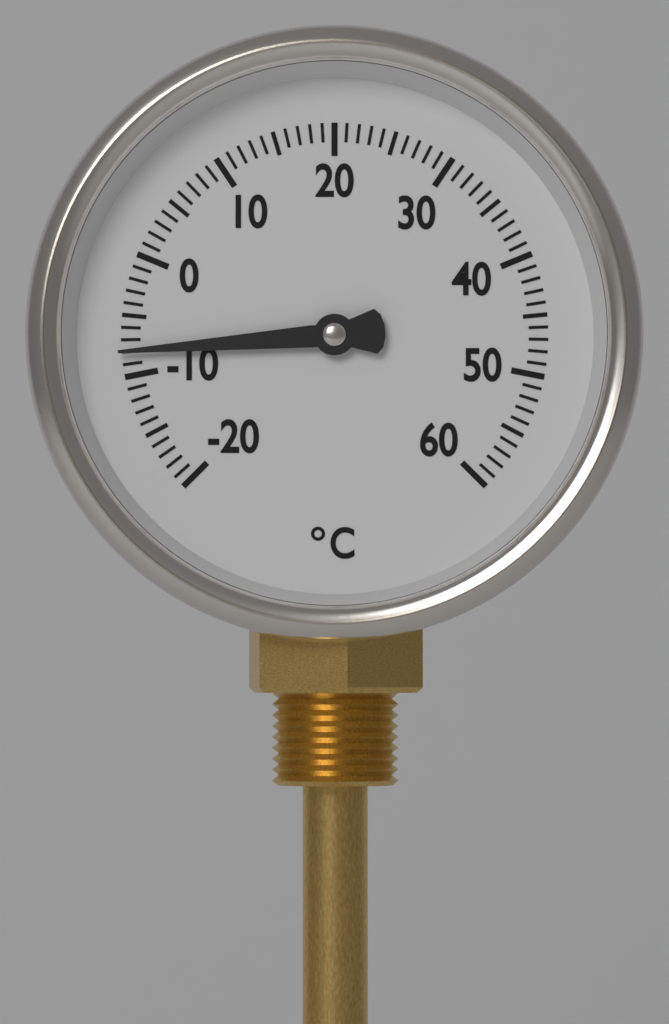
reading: -8 °C
